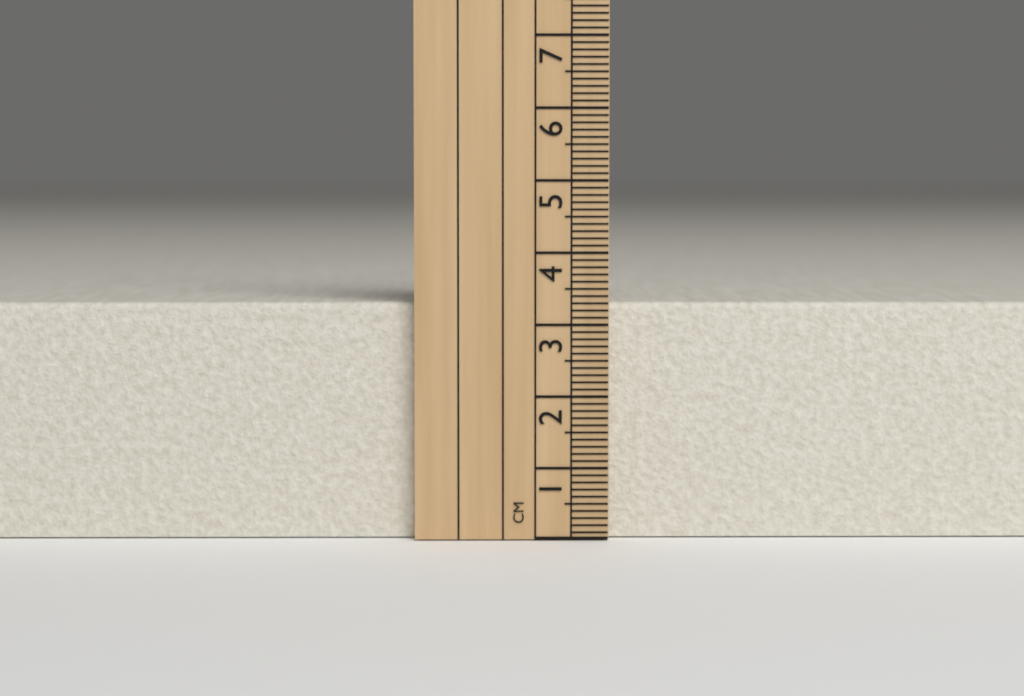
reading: 3.3 cm
